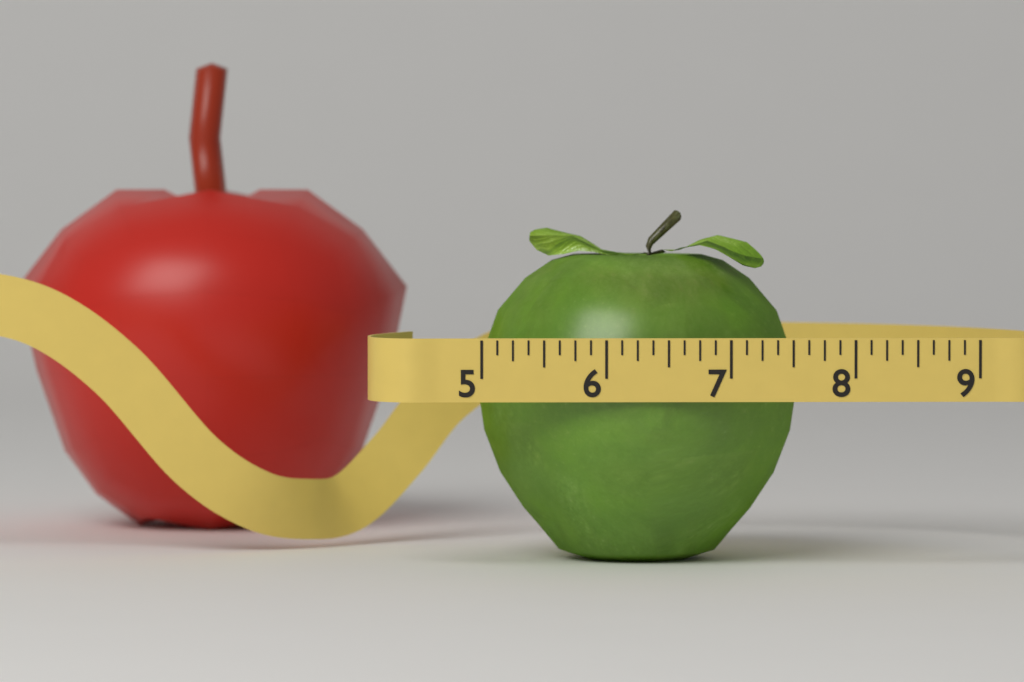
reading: 7.625 (no unit)
